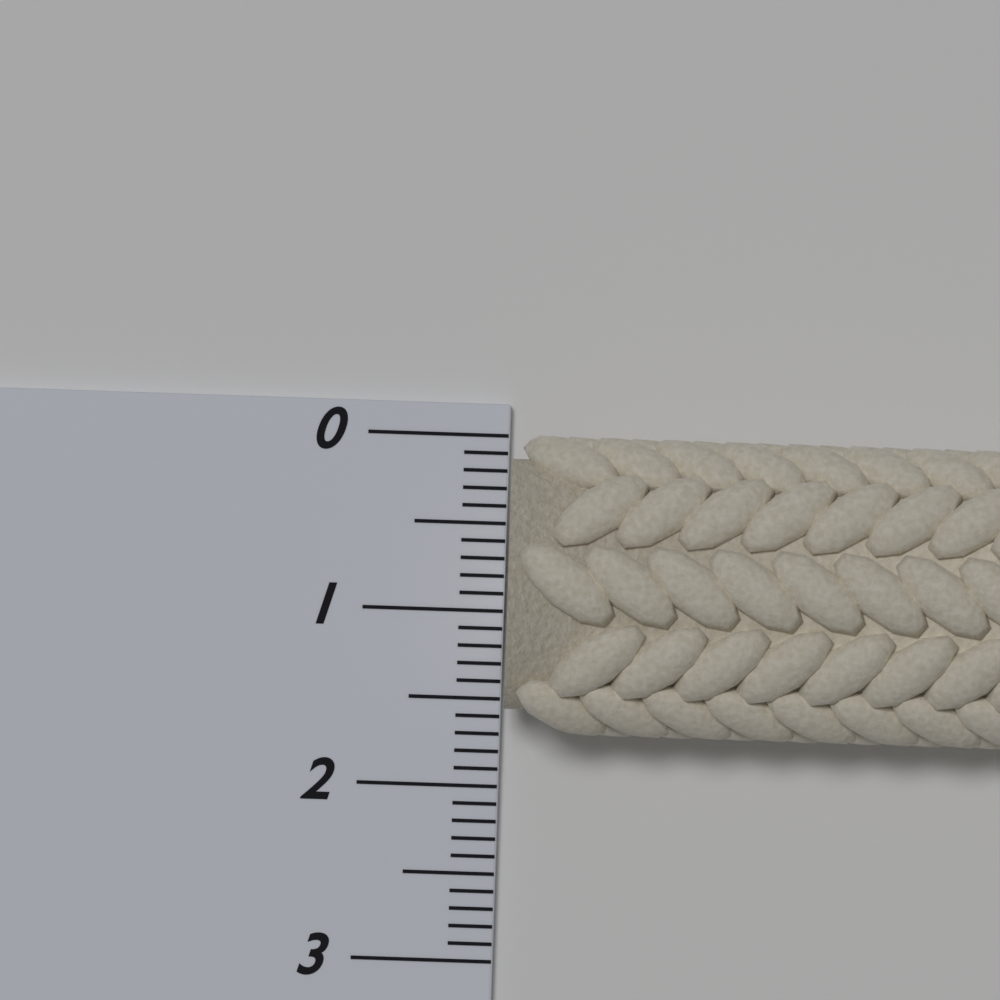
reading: 1.7 (no unit)
